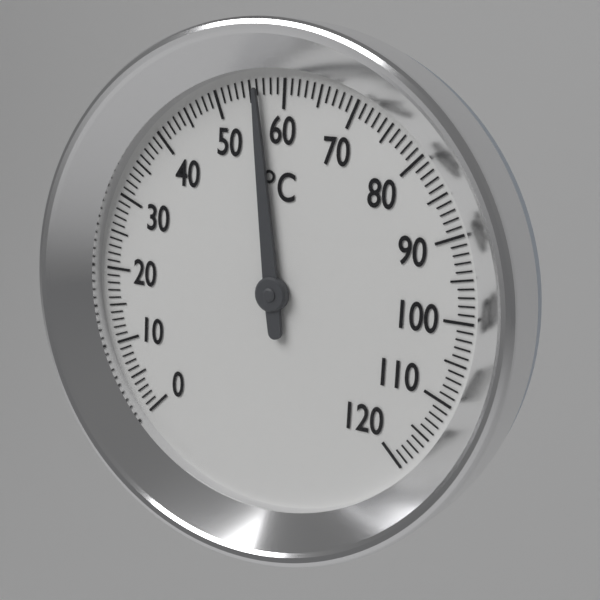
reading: 56 °C
